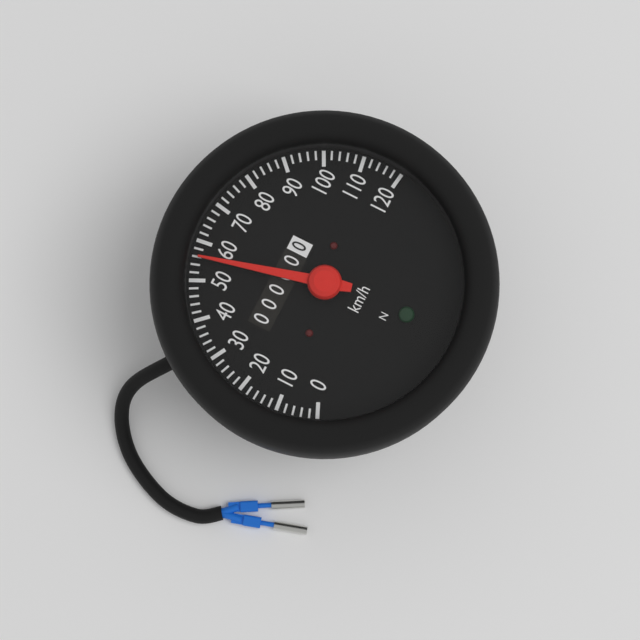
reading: 56 km/h
